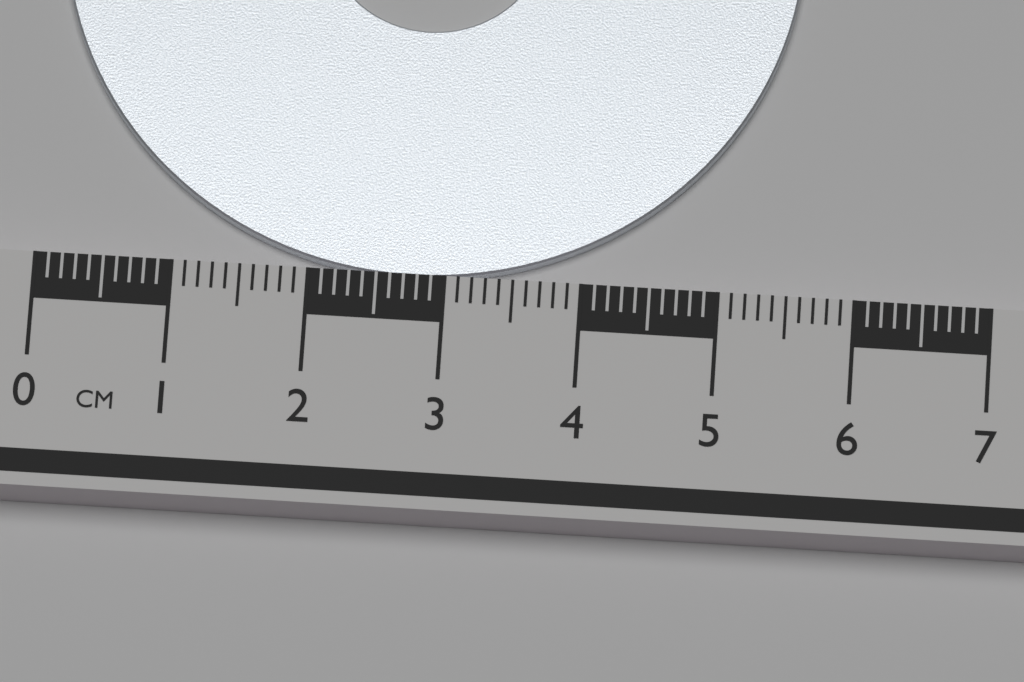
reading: 5.5 cm
